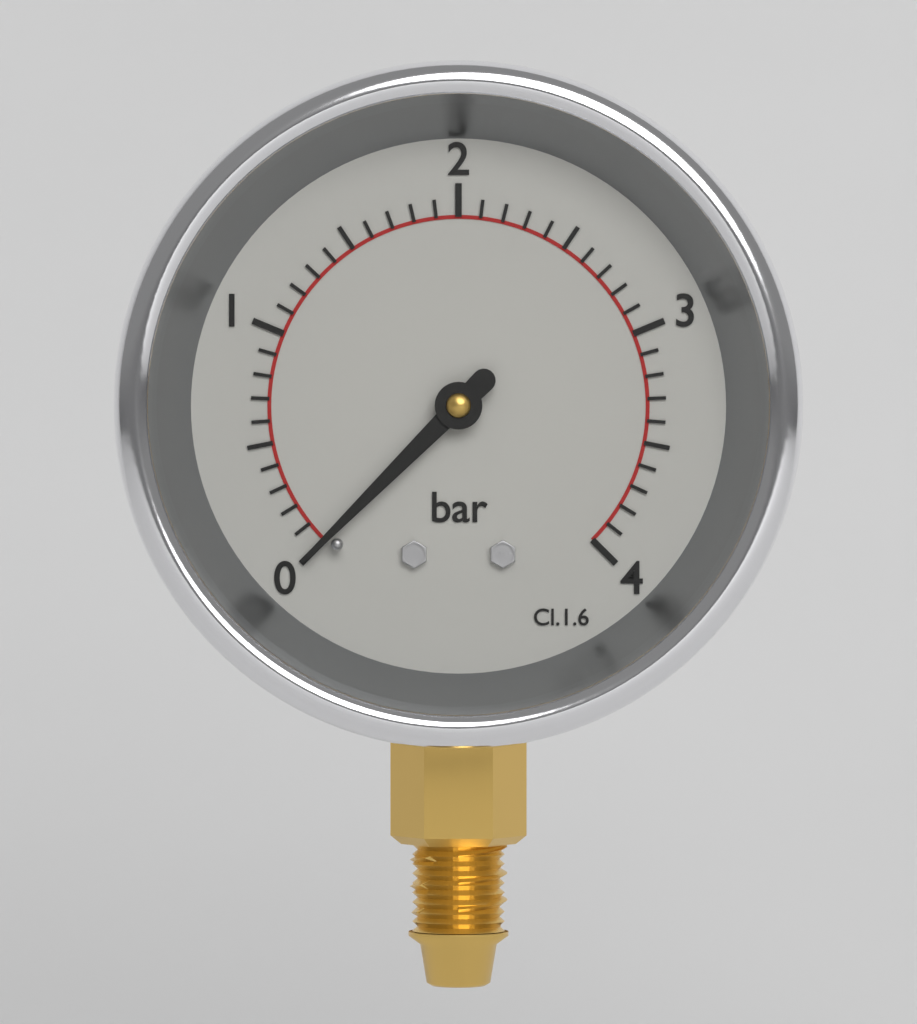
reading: 0.0 bar
